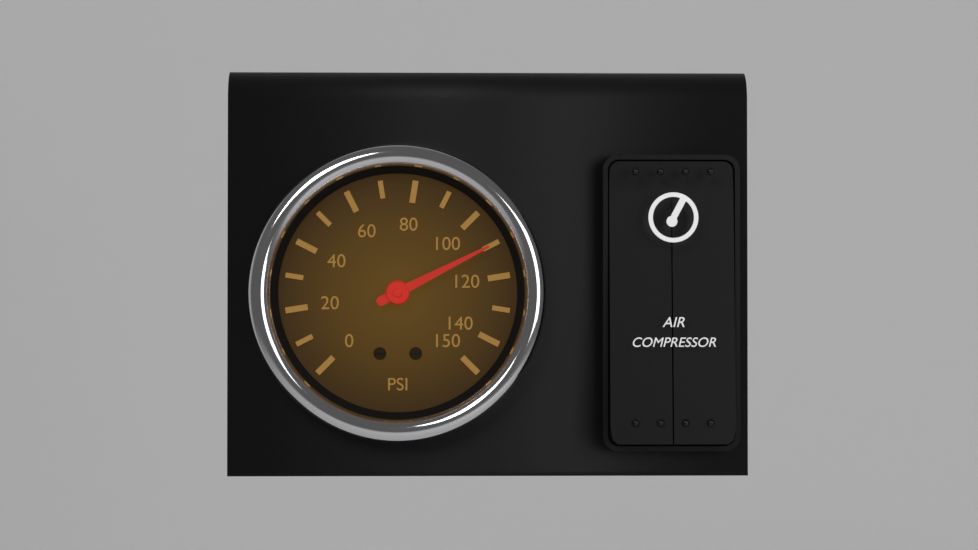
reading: 110 psi
